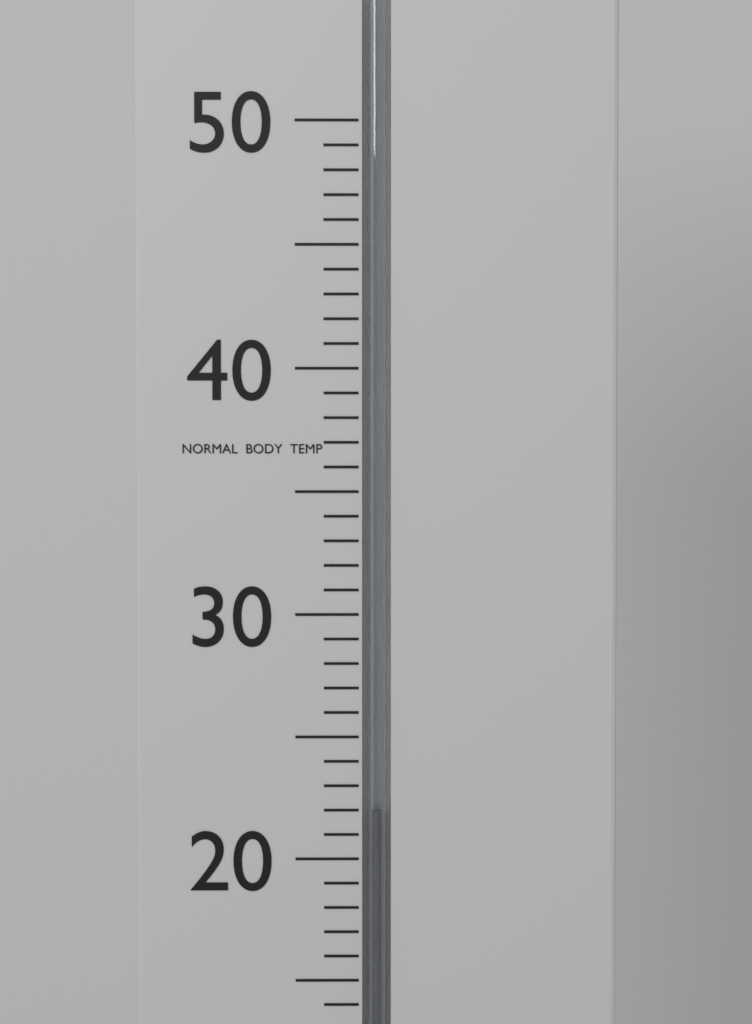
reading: 22 °C
